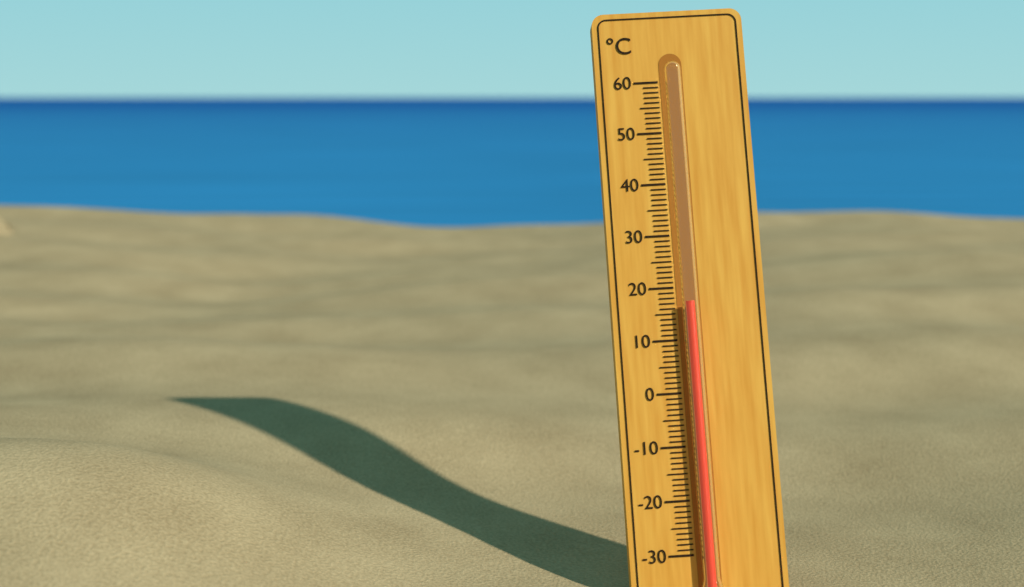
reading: 17 °C
